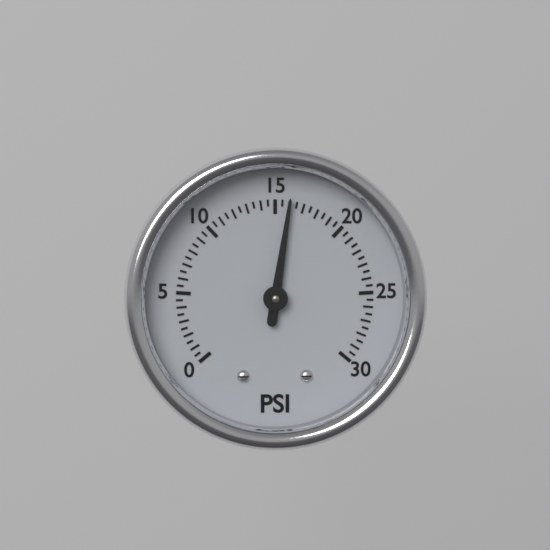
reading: 16.0 psi
